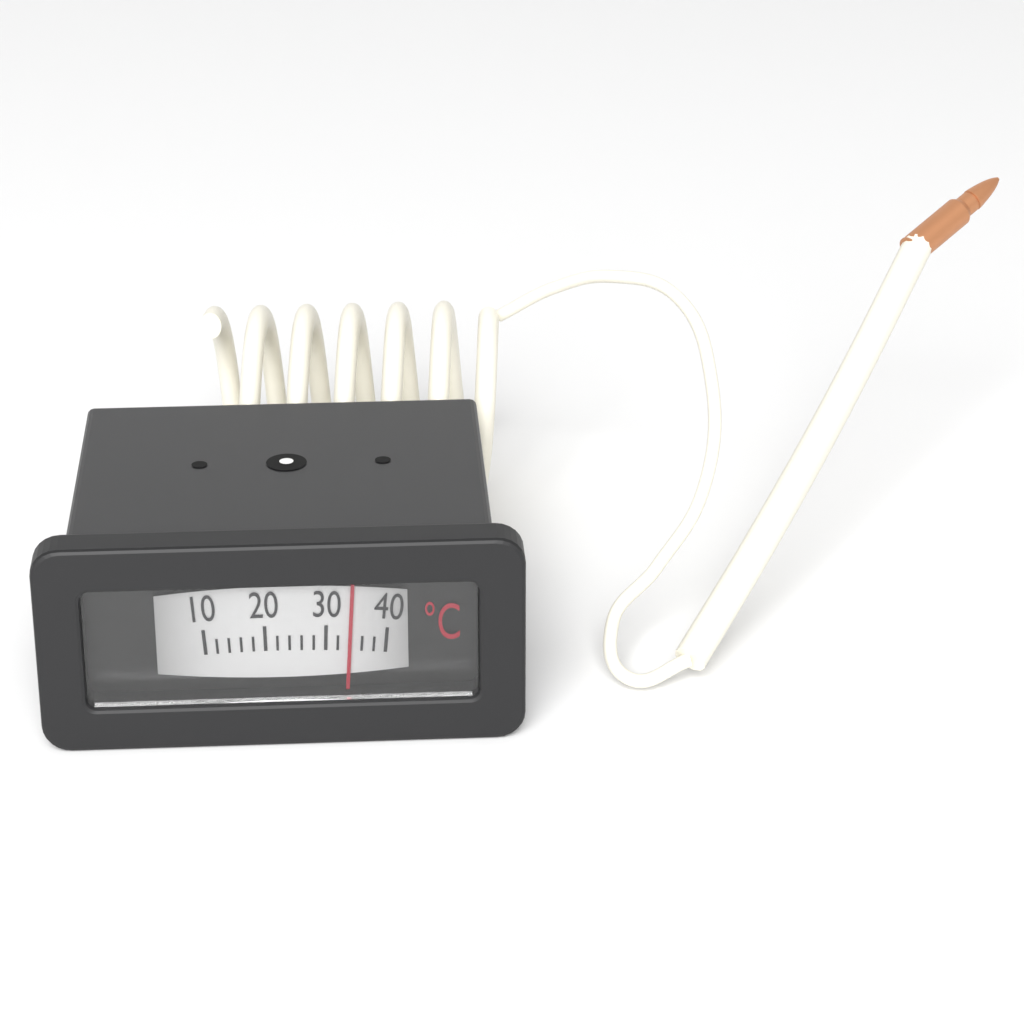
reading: 34 °C
